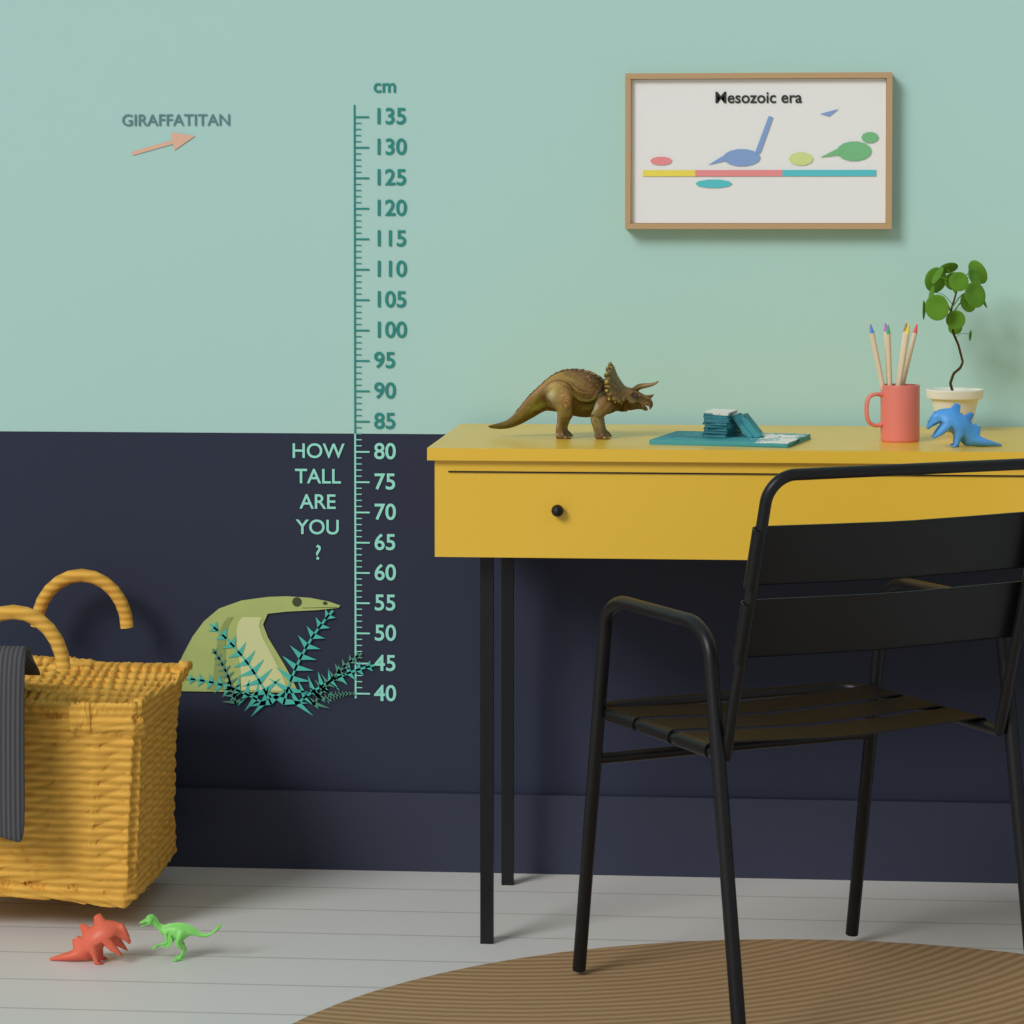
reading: 56 cm
